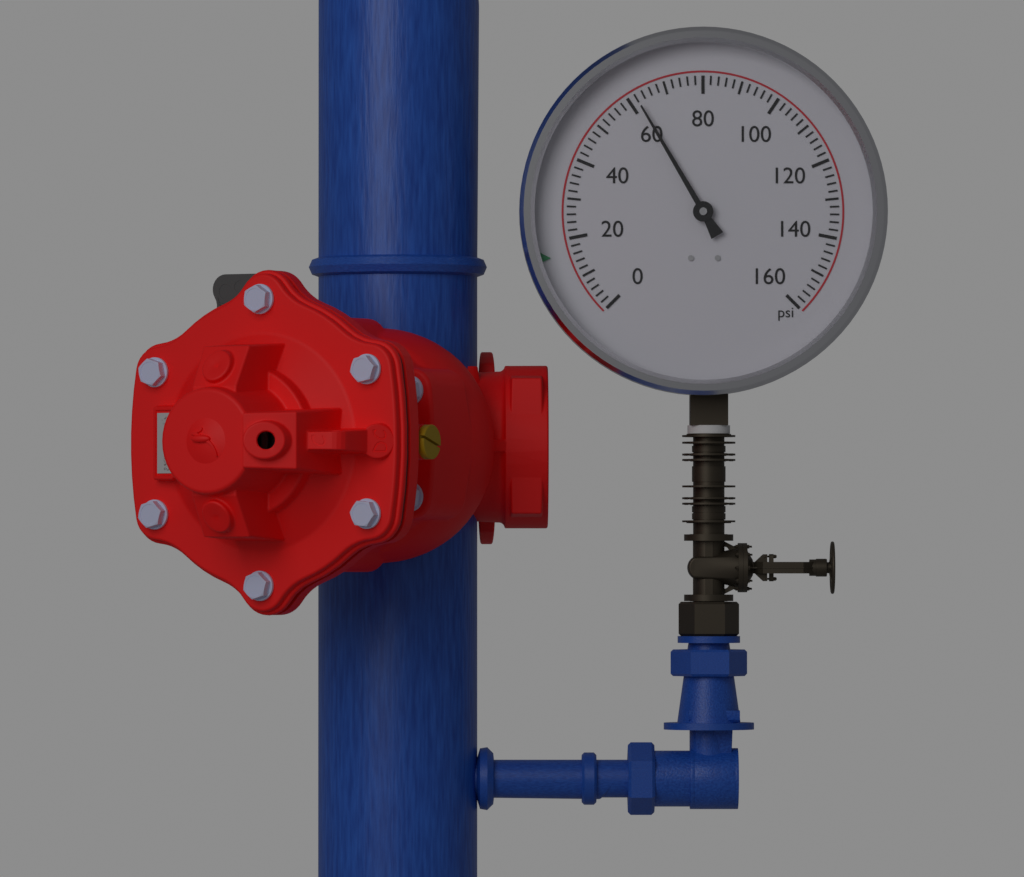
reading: 62 psi
